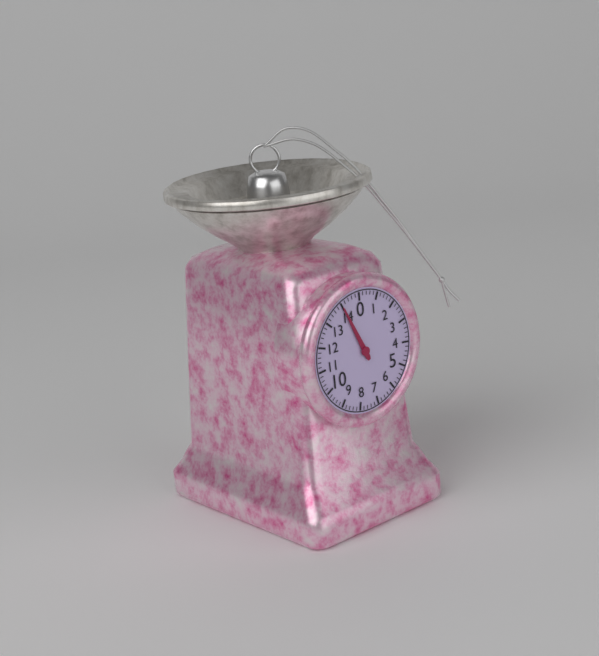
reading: 14.0 (no unit)
